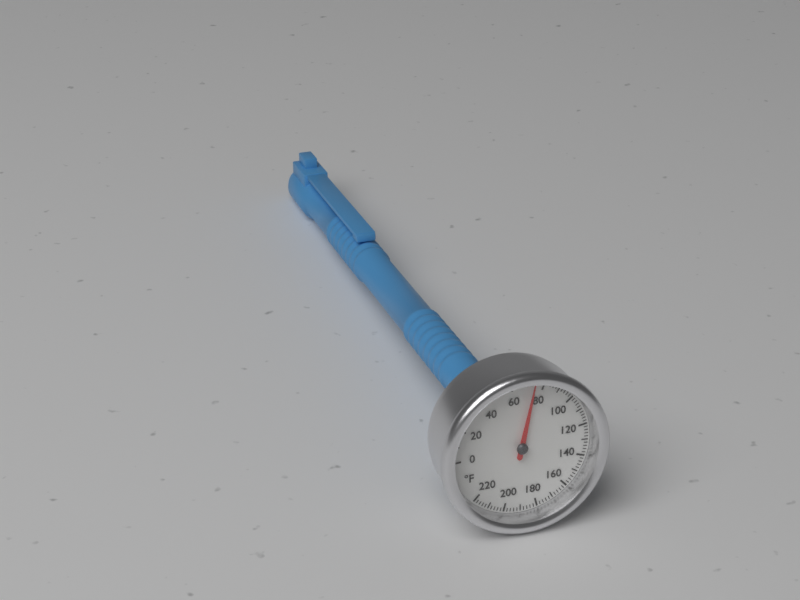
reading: 74 °F
